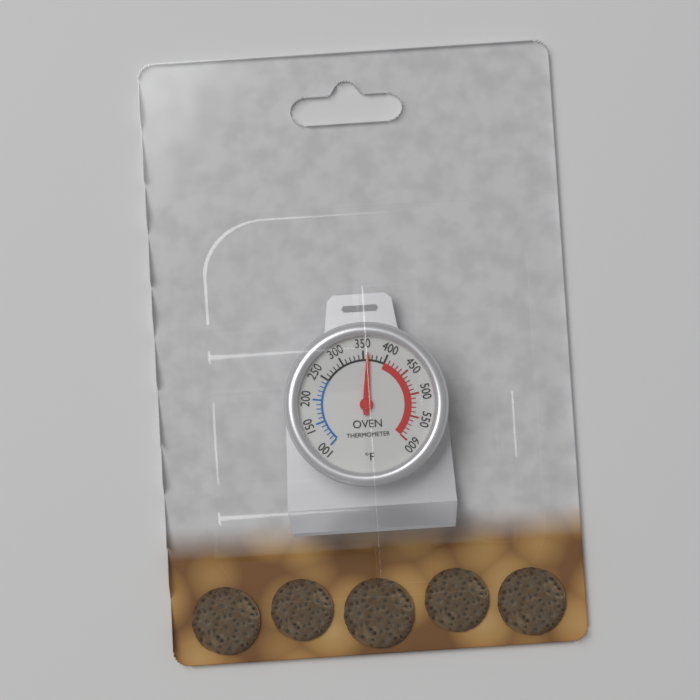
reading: 360 °F
